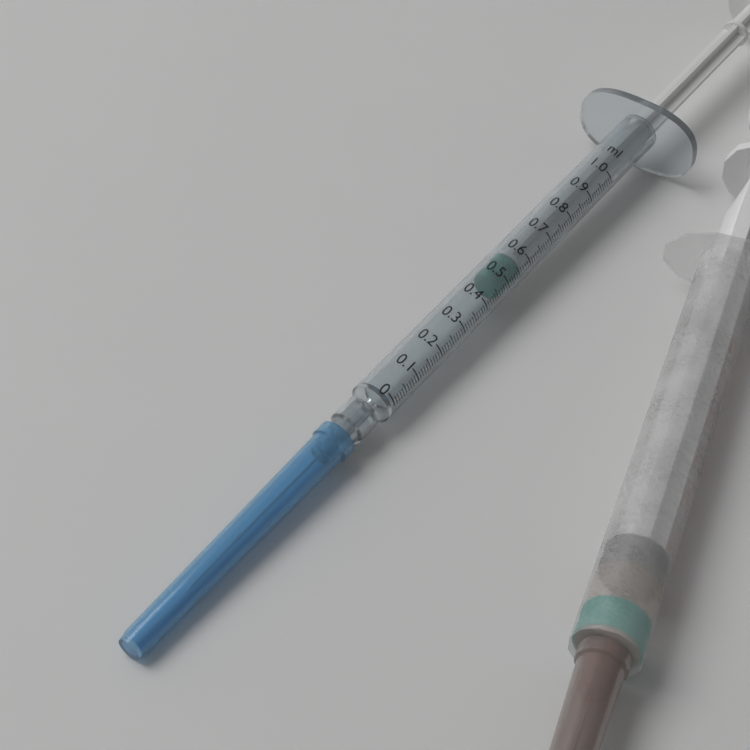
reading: 0.47 ml
